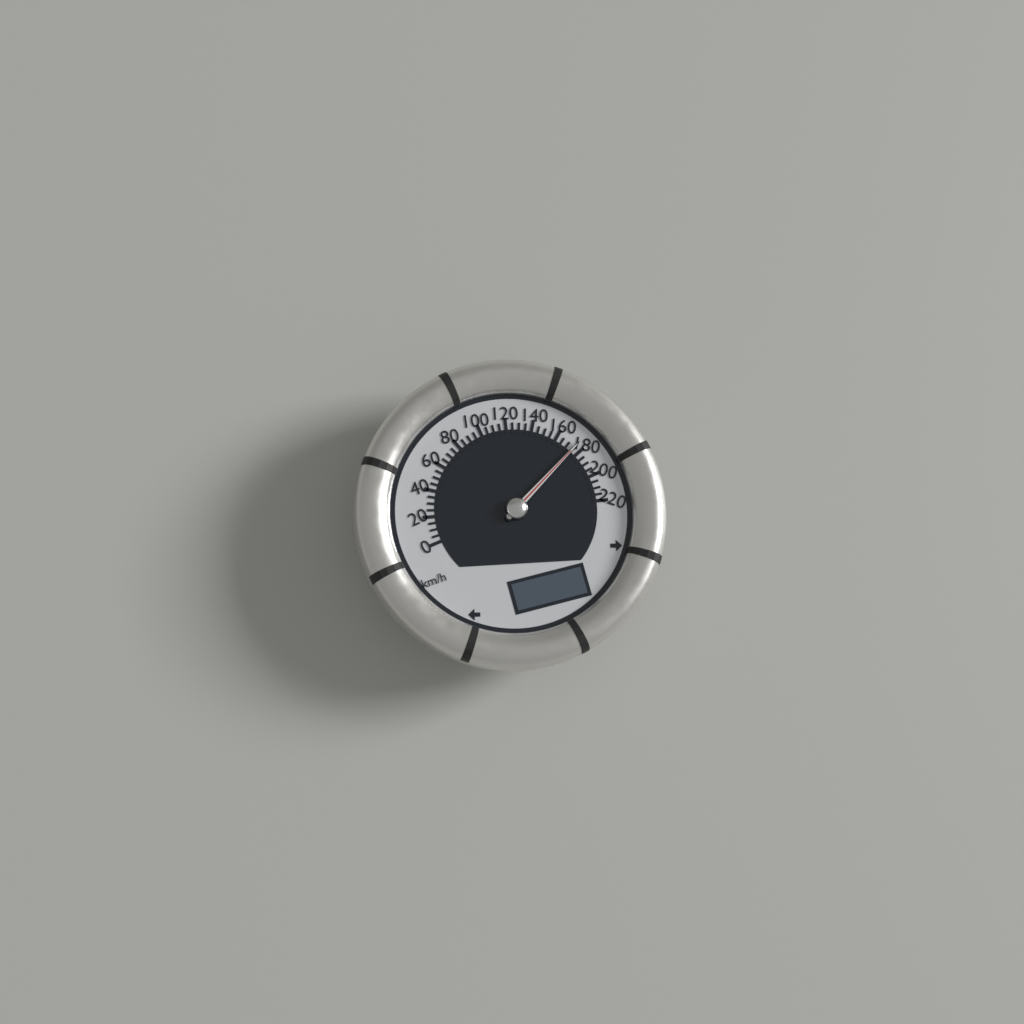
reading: 175 km/h
